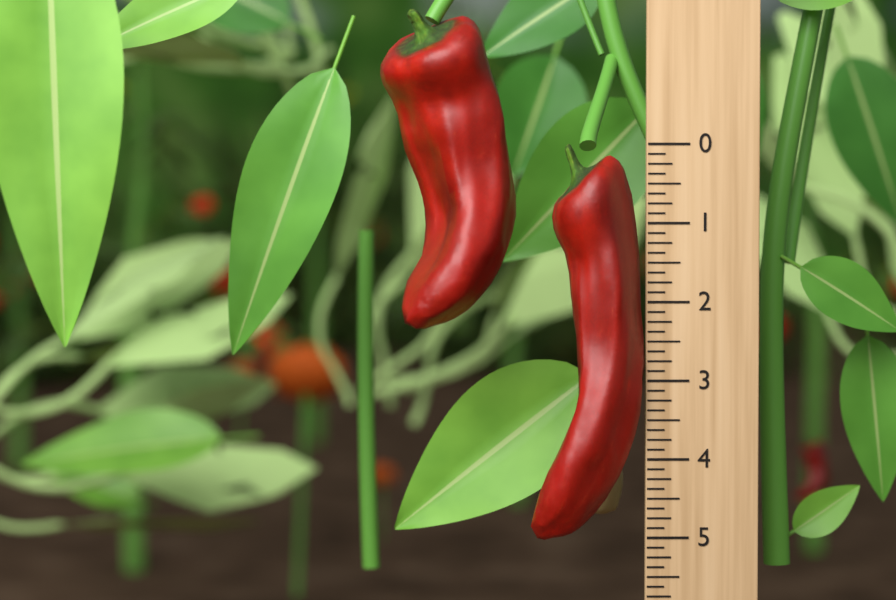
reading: 5.000 (no unit)
